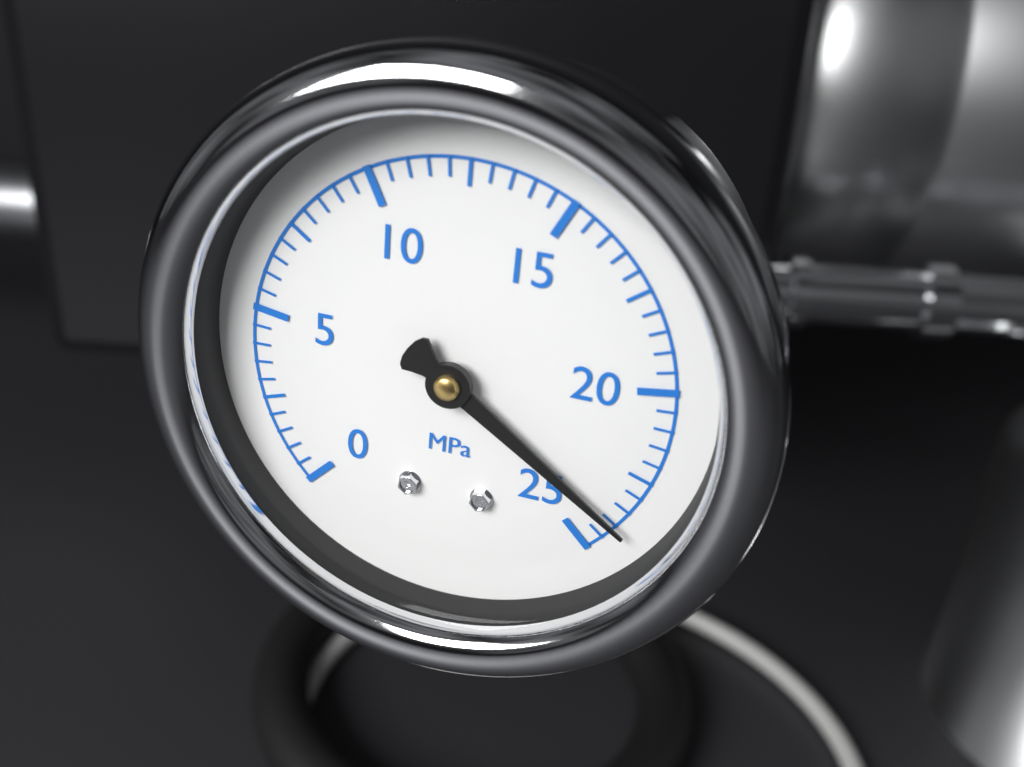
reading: 24.0 MPa
